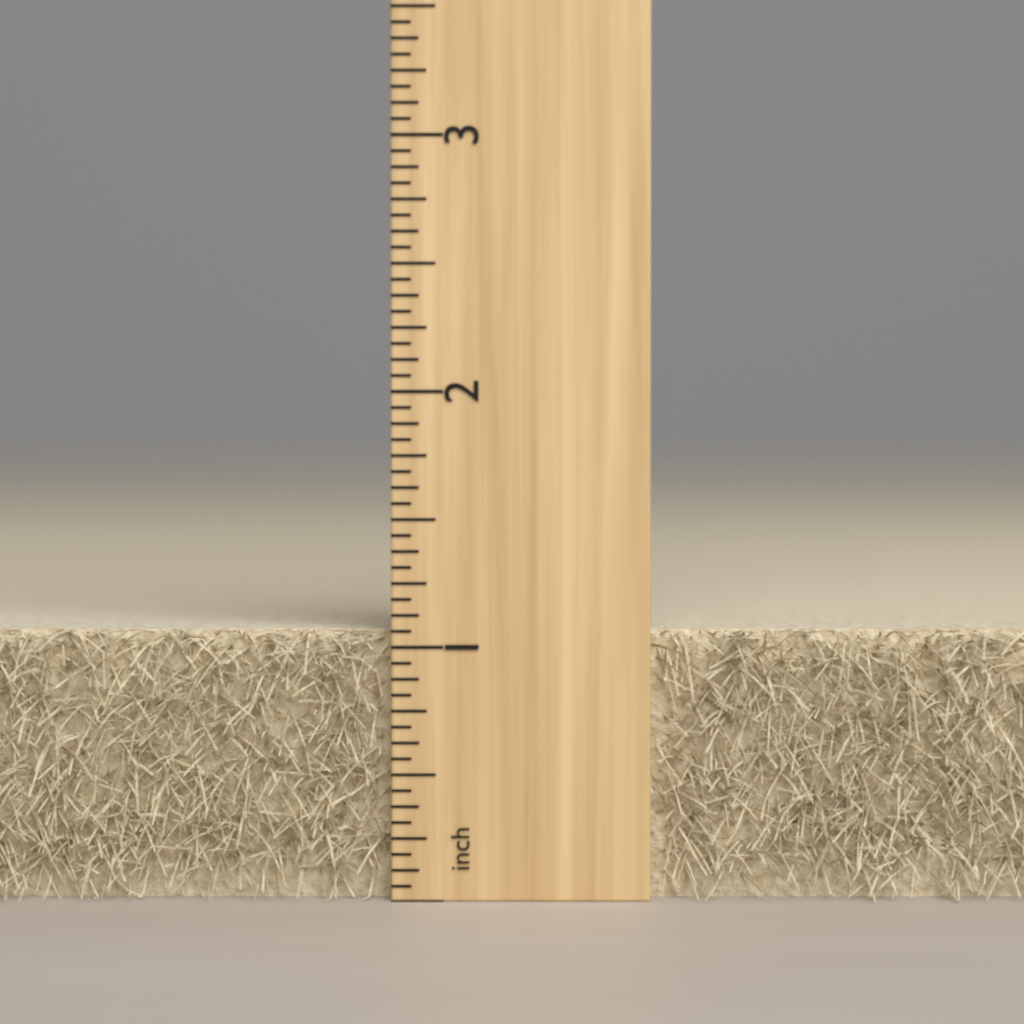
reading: 1.0625 inch
